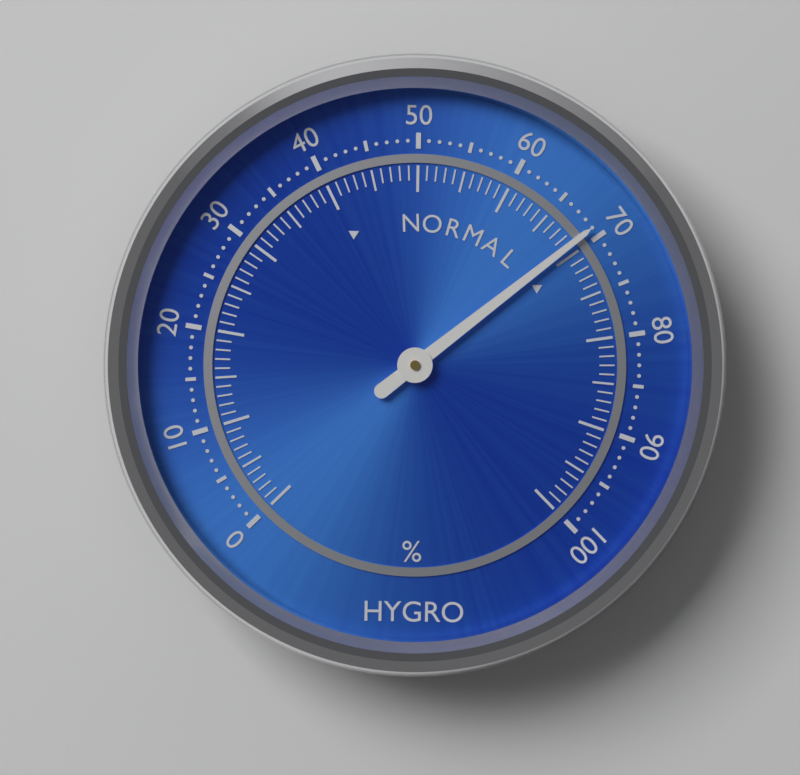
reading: 69 %
